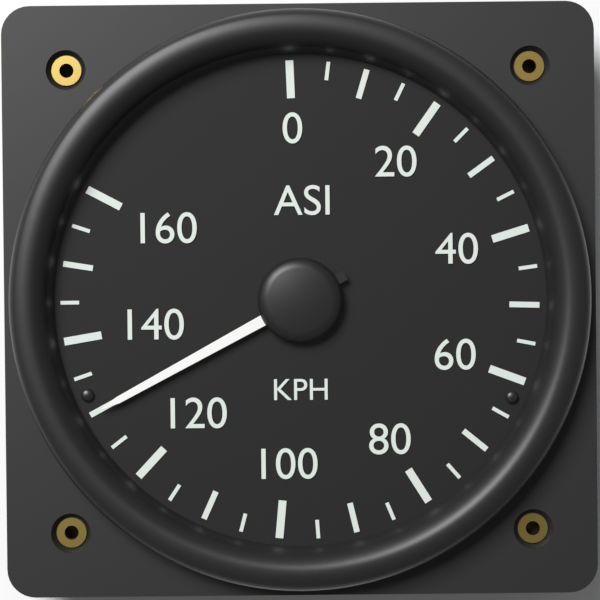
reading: 130 KPH
